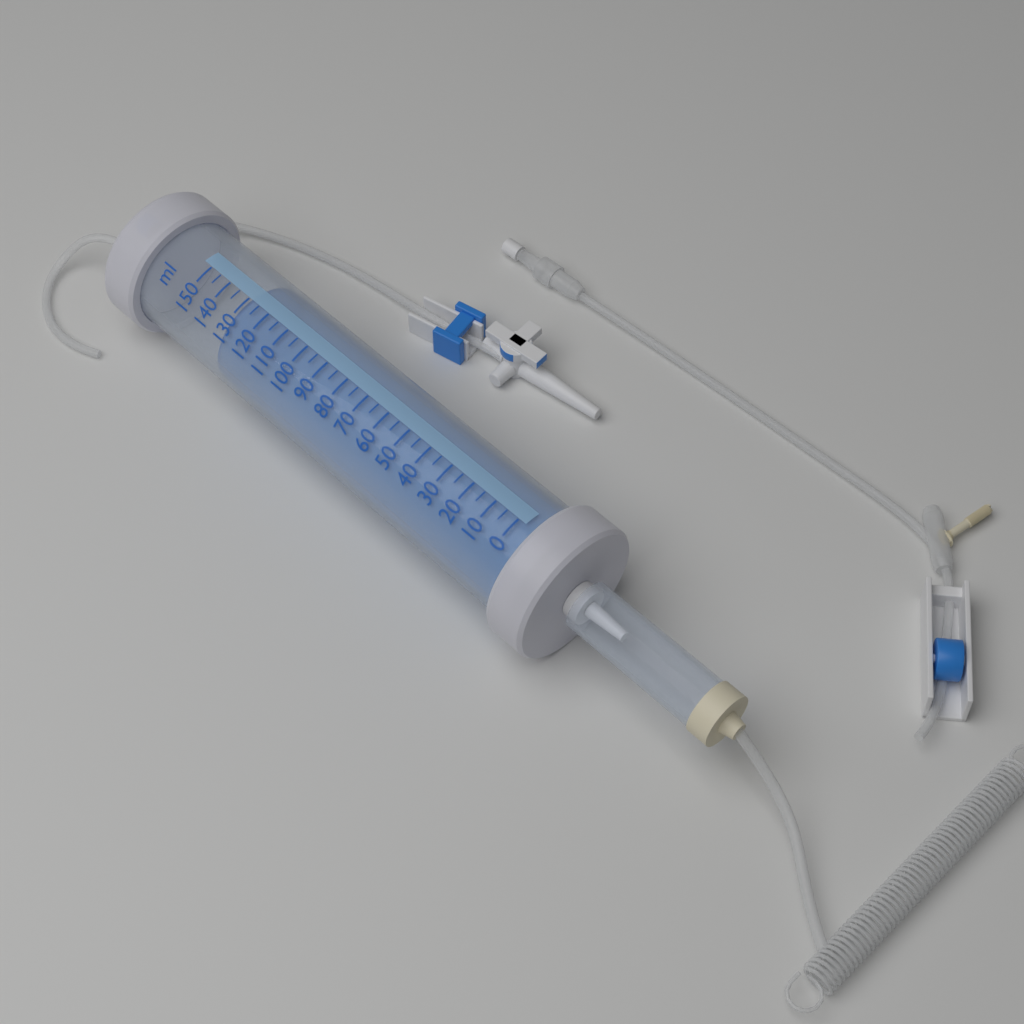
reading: 130 ml
